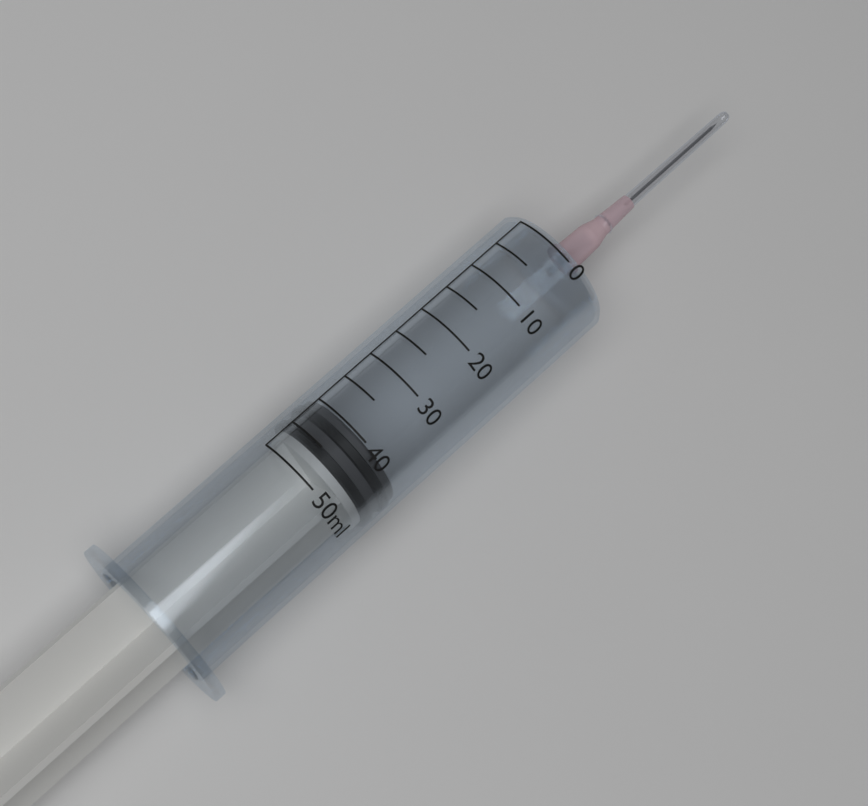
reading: 40 ml
